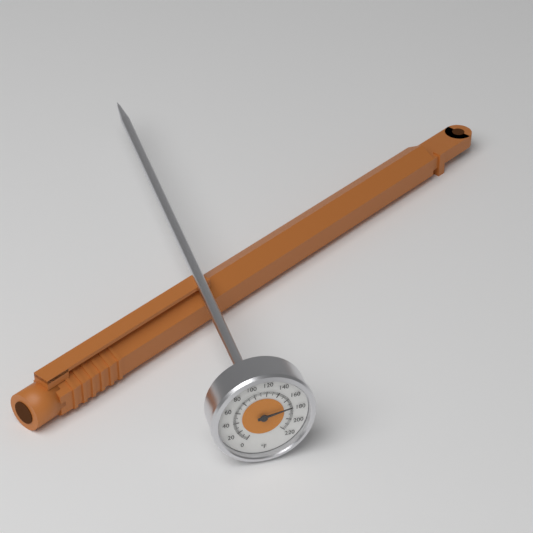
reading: 176 °F
